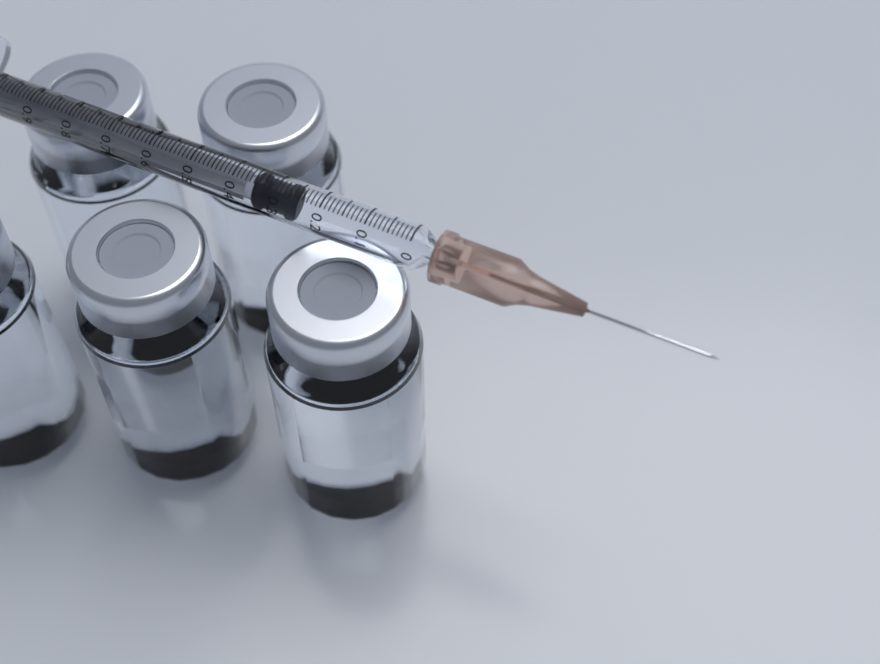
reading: 0.25 ml
